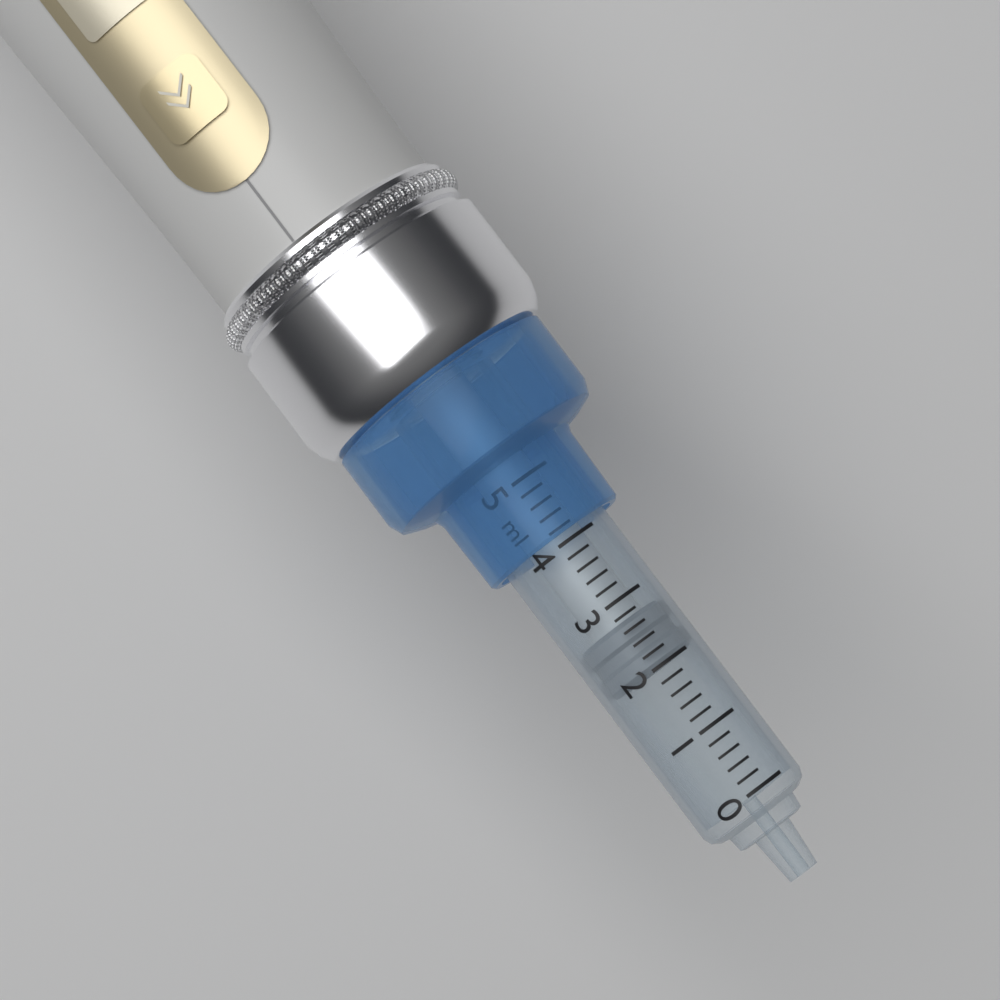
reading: 2.0 ml
